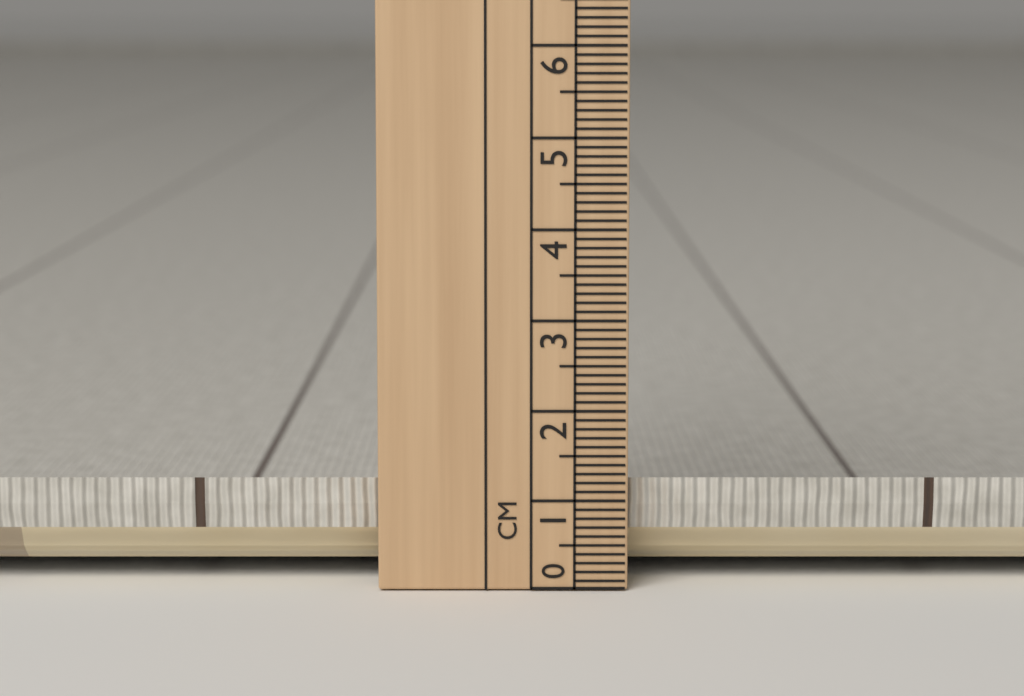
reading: 1.2 cm
